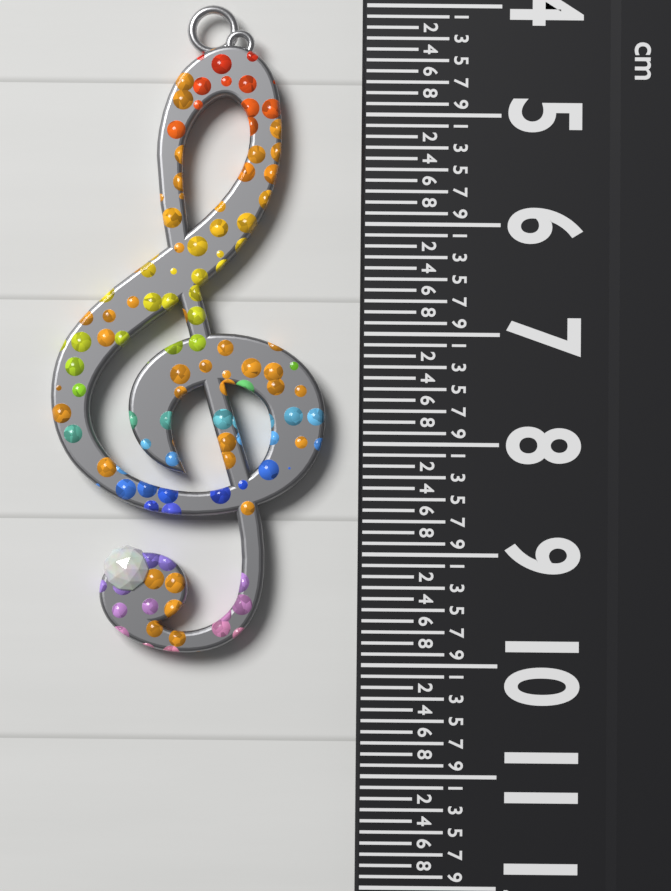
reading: 9.9 cm
